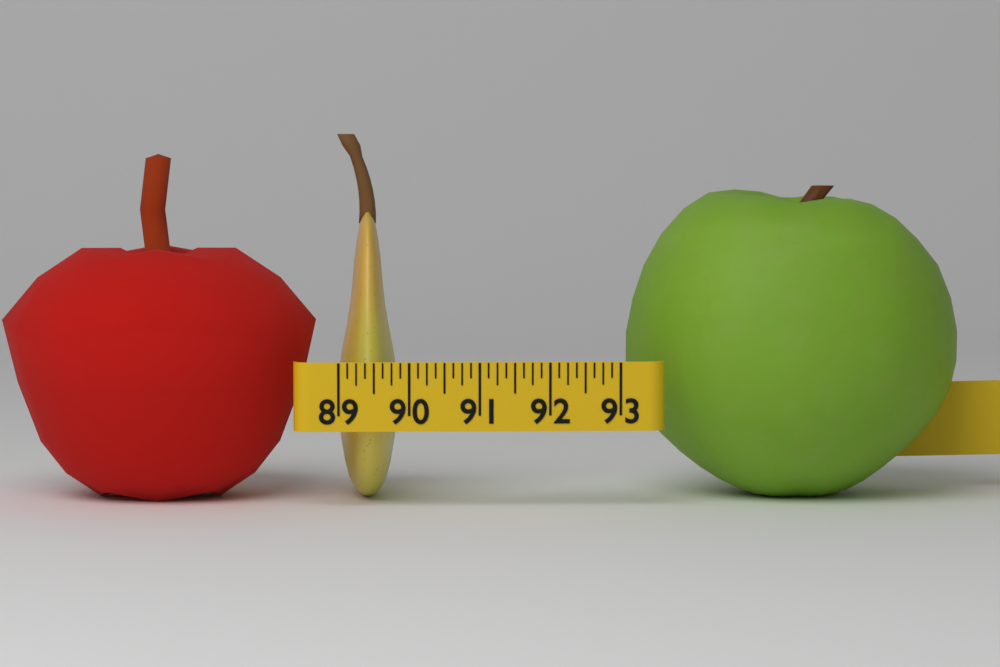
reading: 89.875 (no unit)
